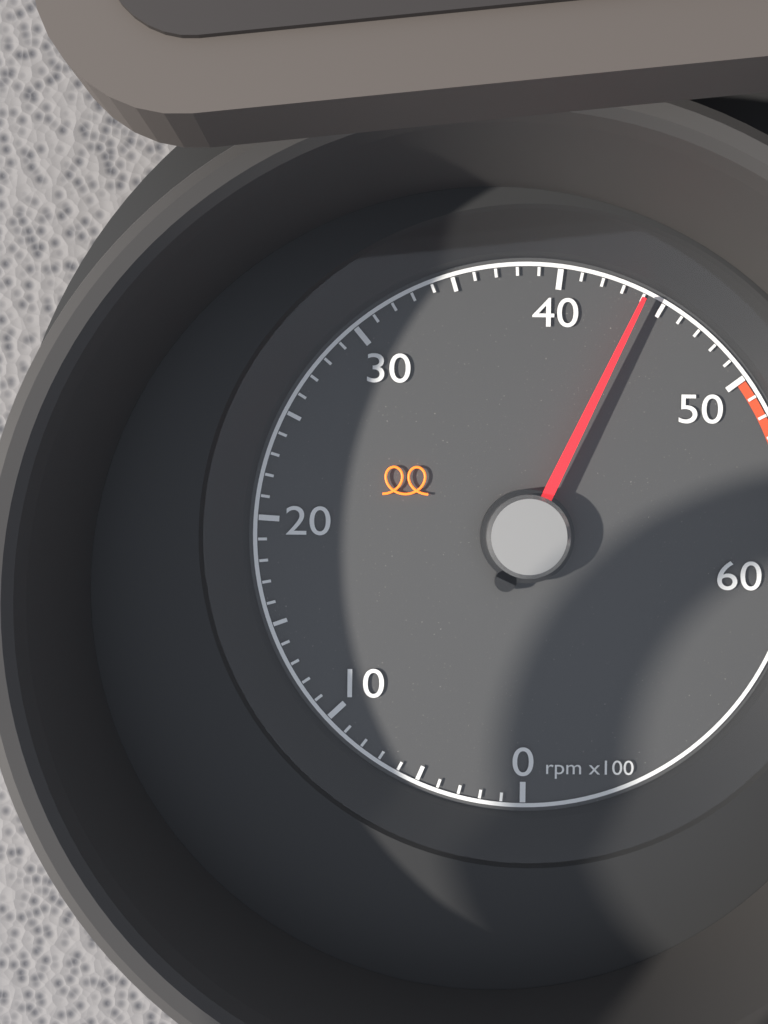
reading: 4400 rpm
